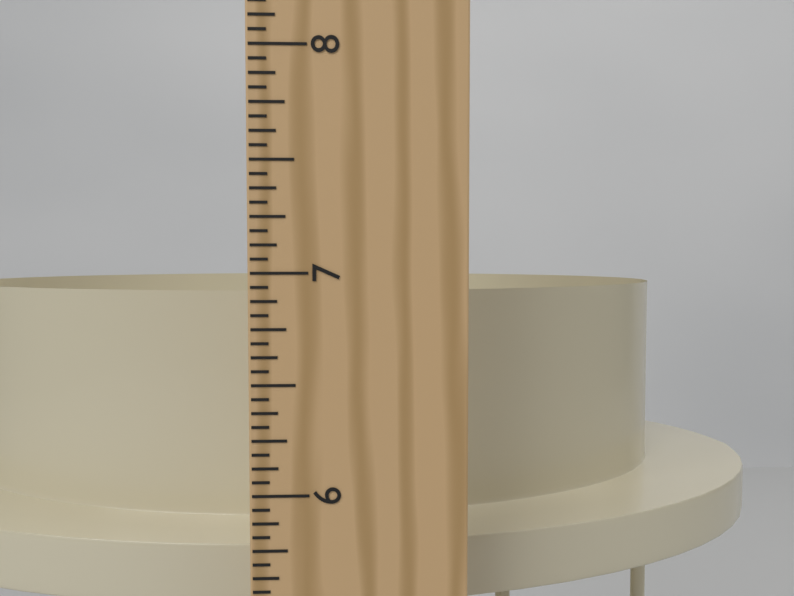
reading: 6.8750 in
